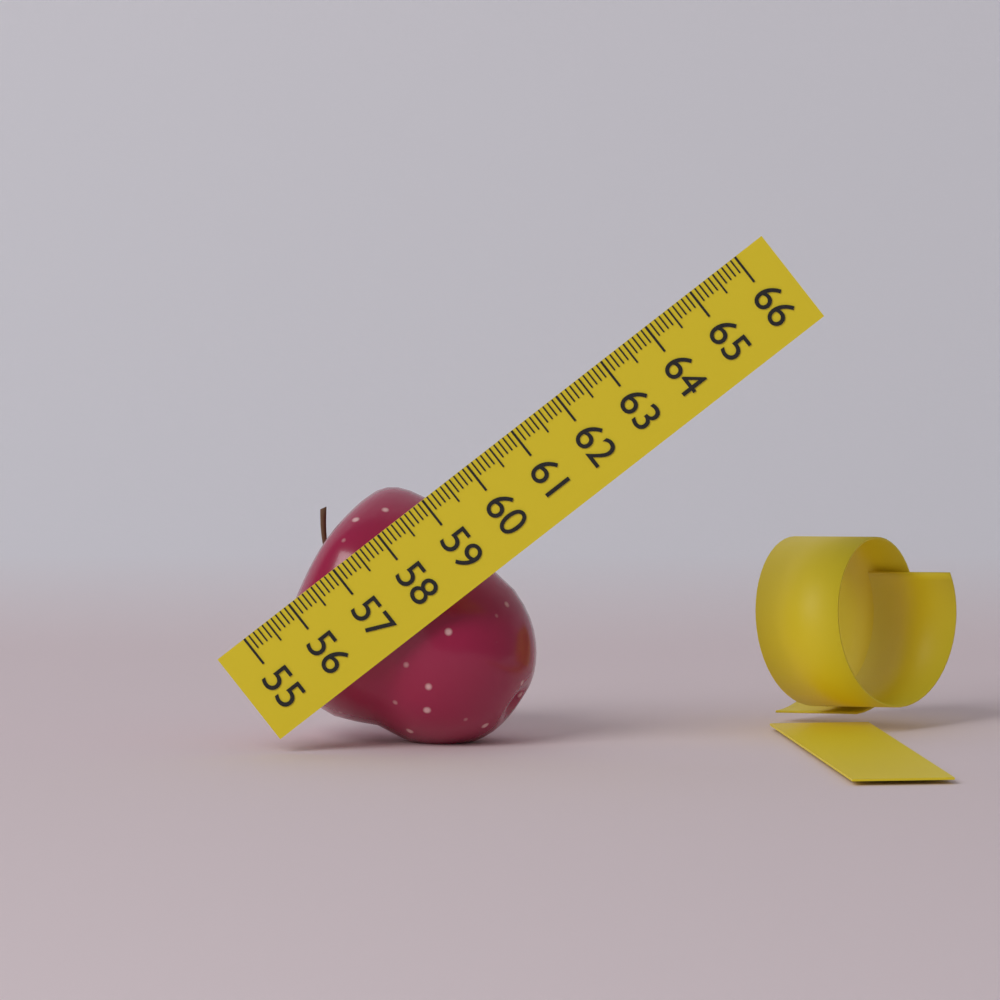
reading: 59.2 (no unit)
